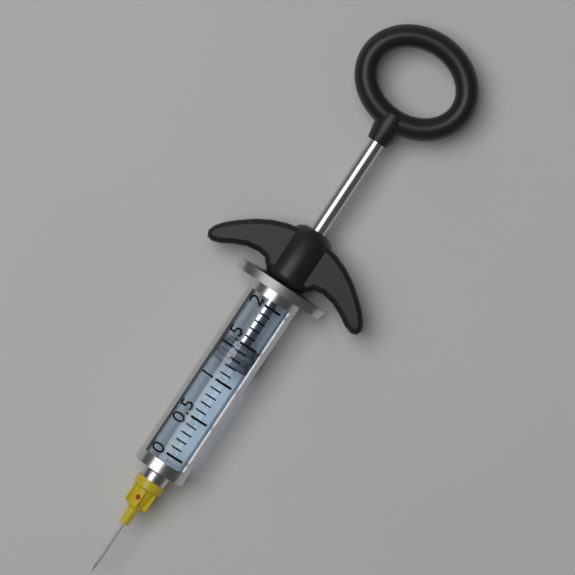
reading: 1.2 (no unit)
